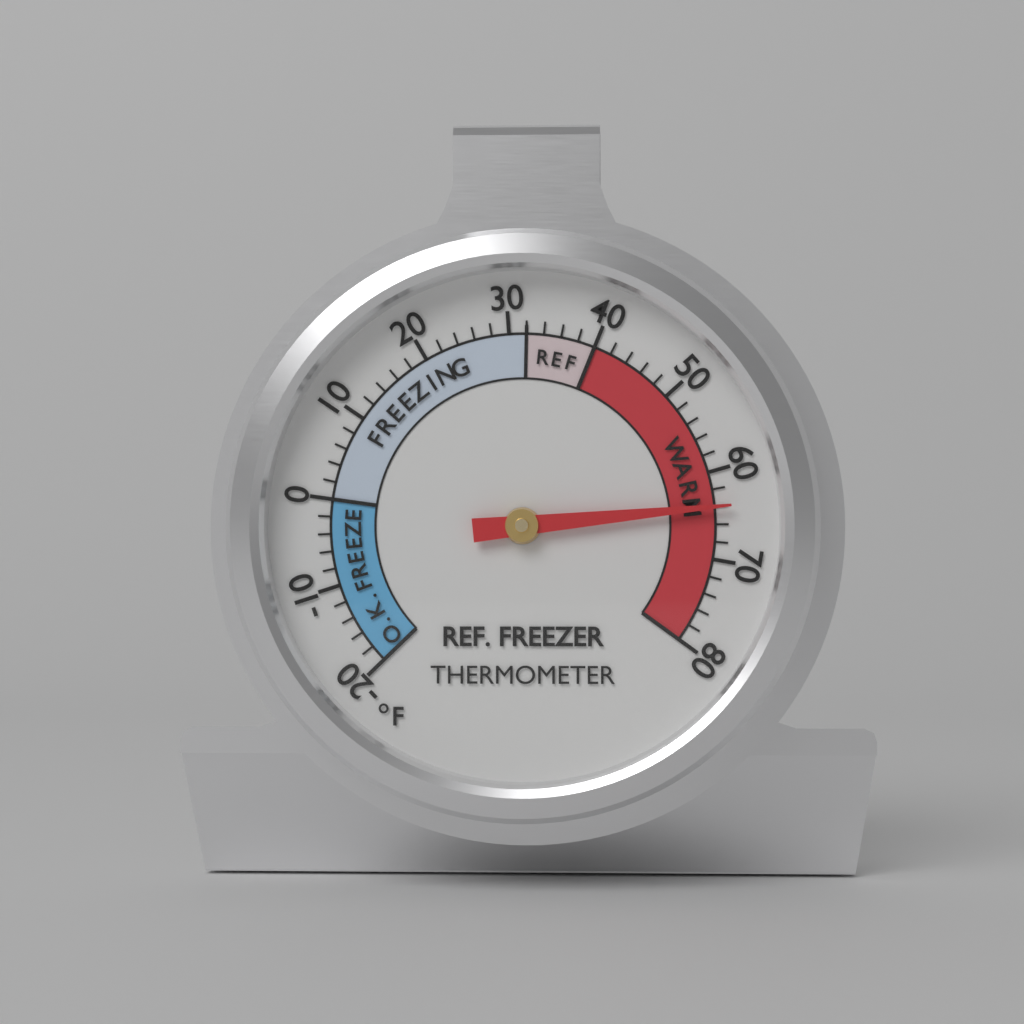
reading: 64 °F
